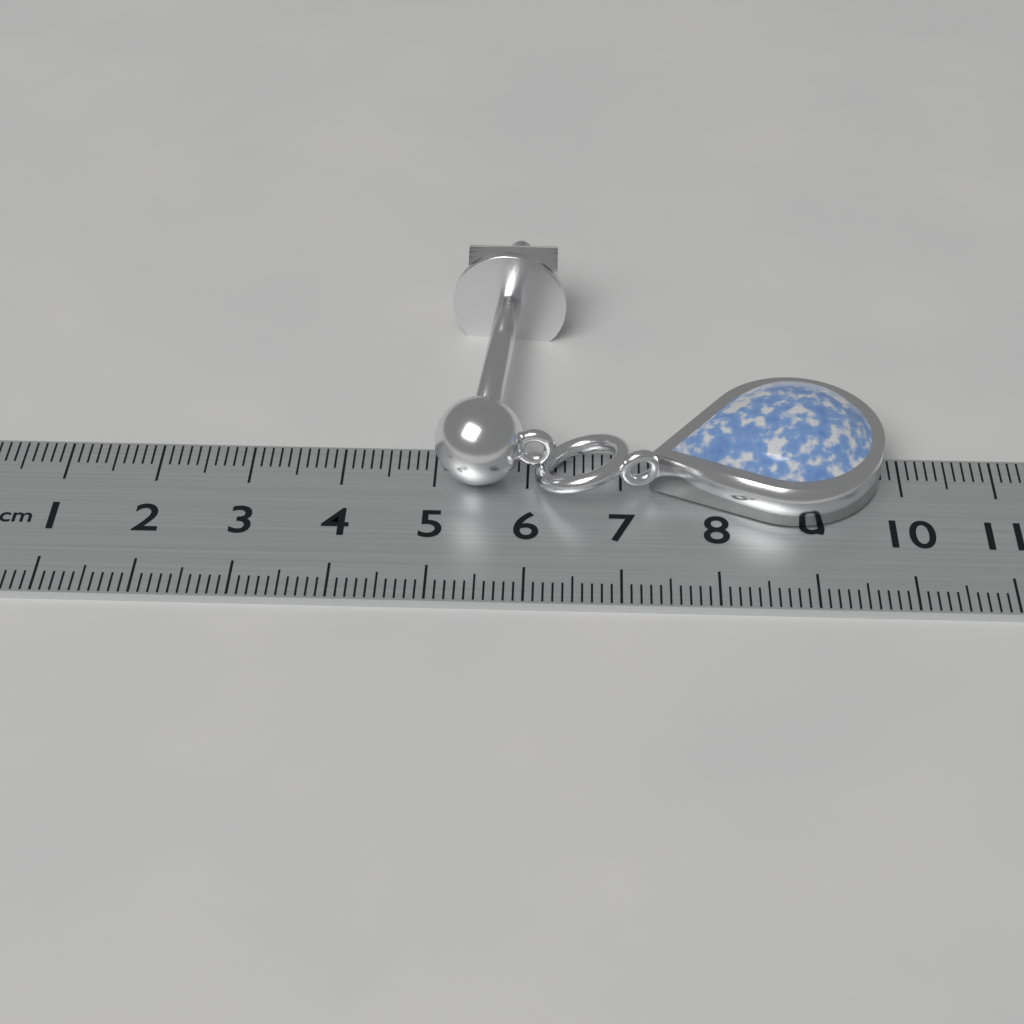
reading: 9.8 cm
